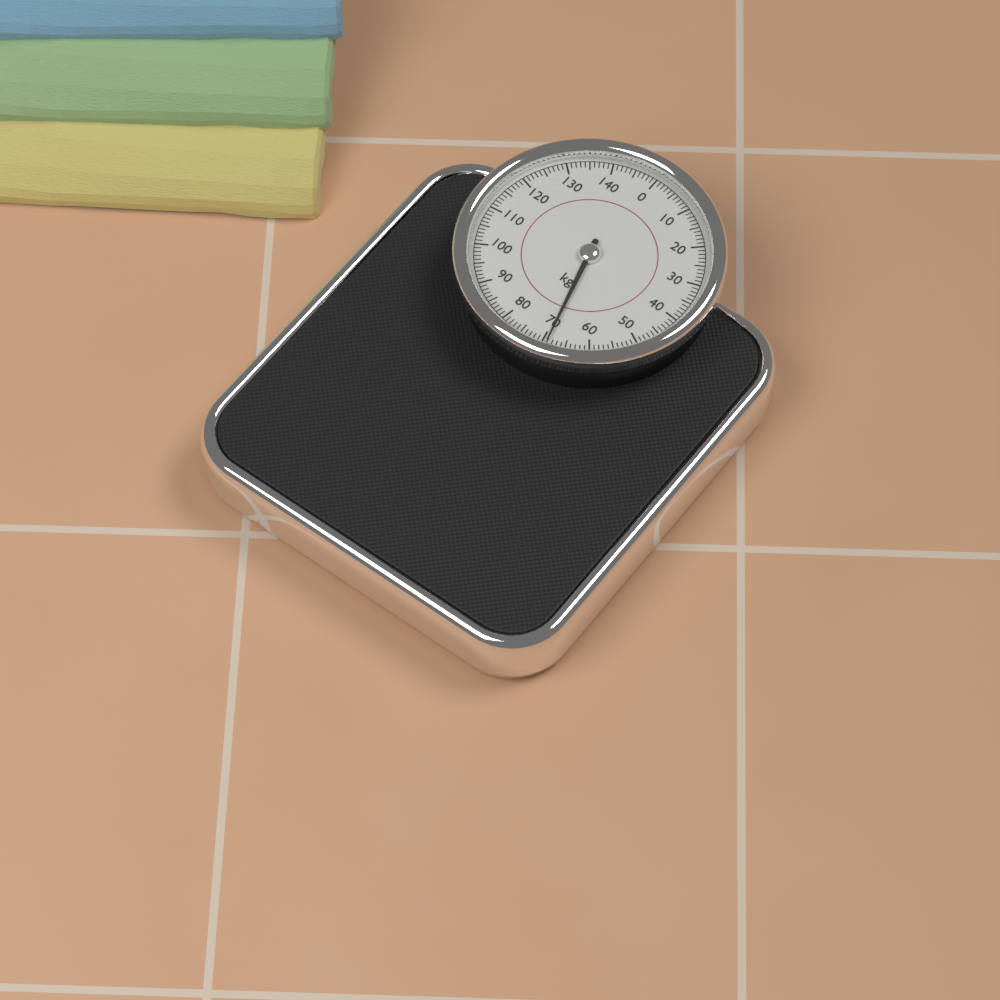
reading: 69 kg
